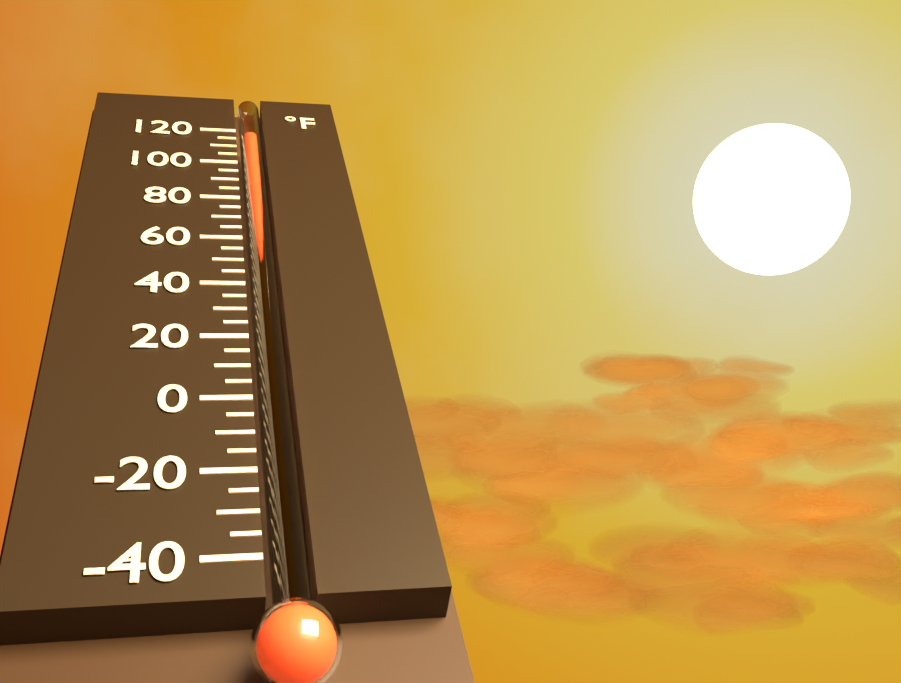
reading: 115 °F
